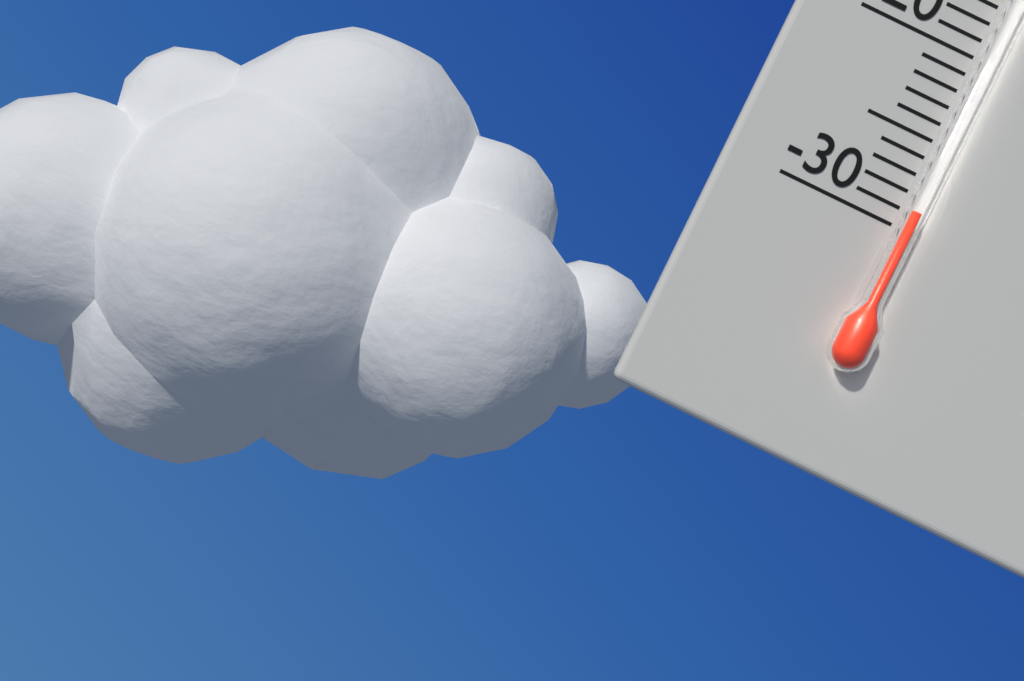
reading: -29 °C
